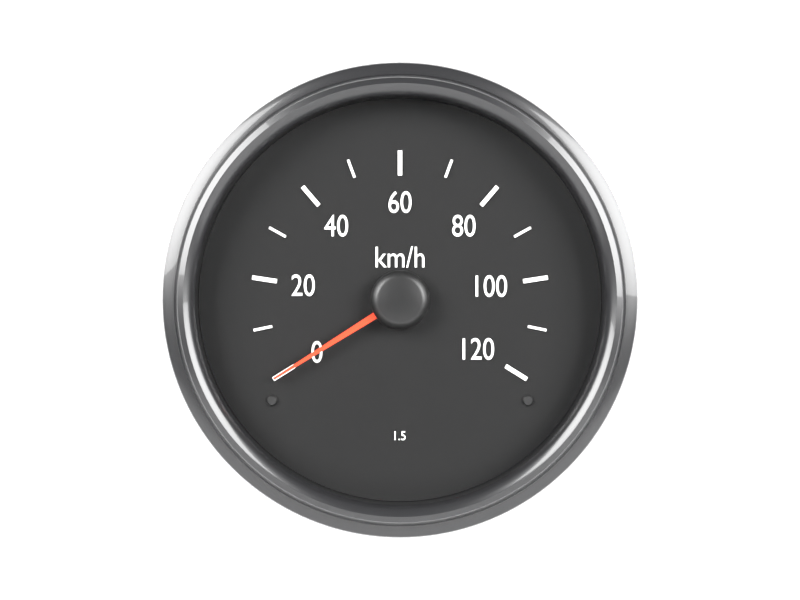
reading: 0 km/h
